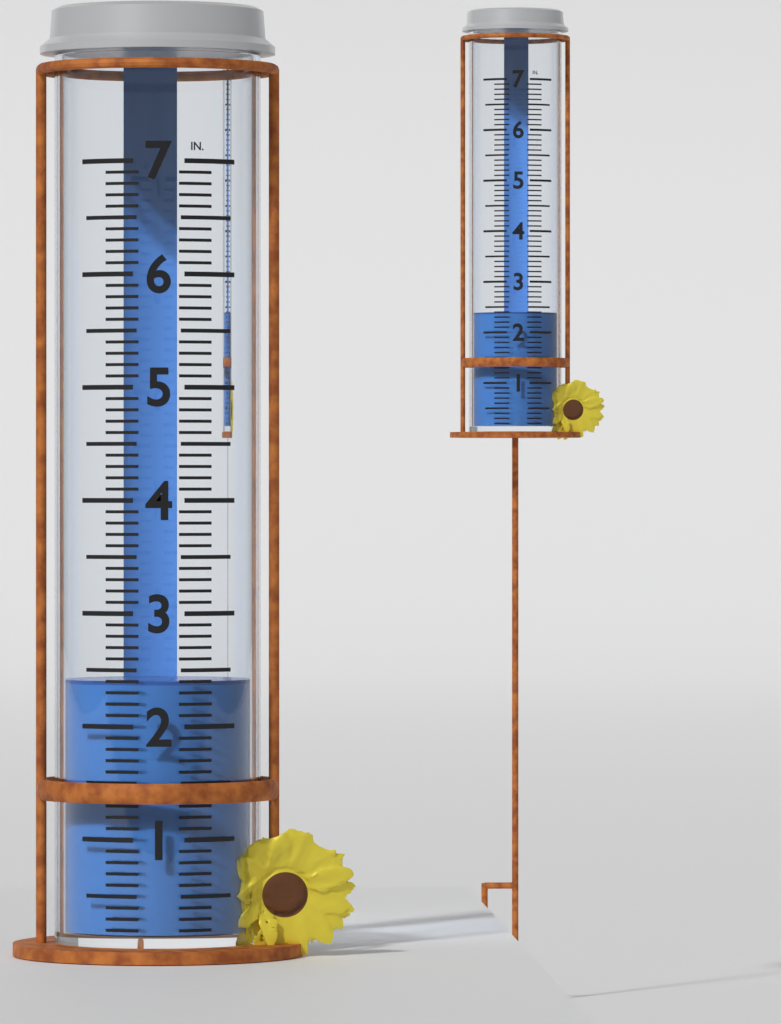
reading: 2.4 in
